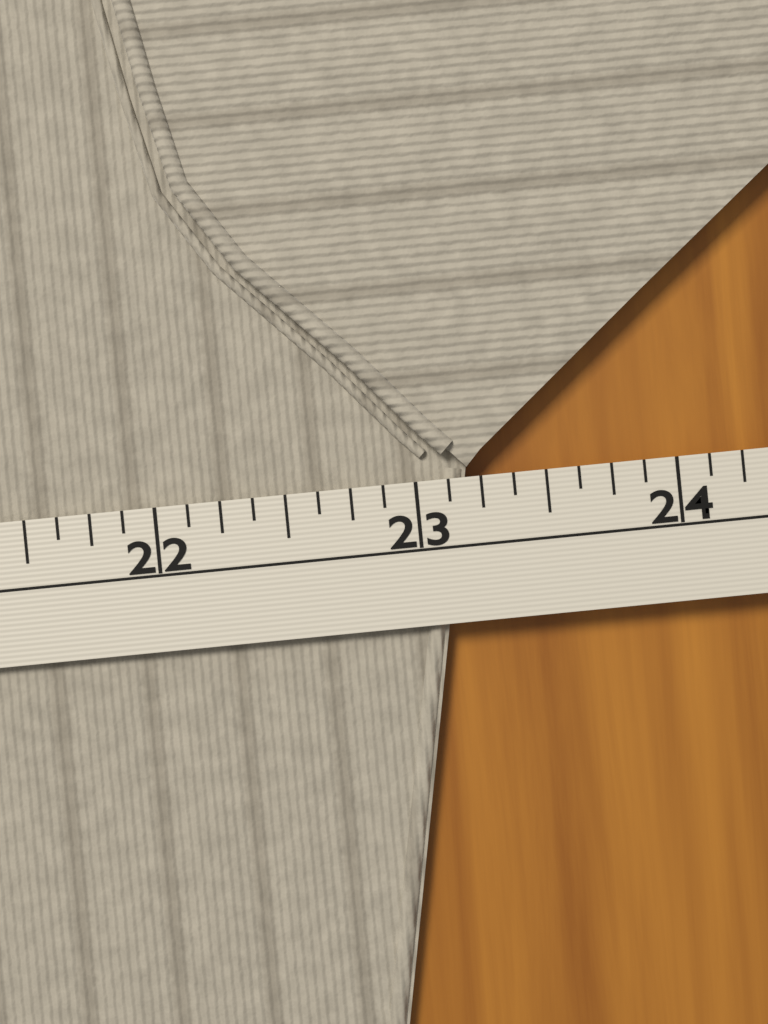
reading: 23.200 (no unit)
